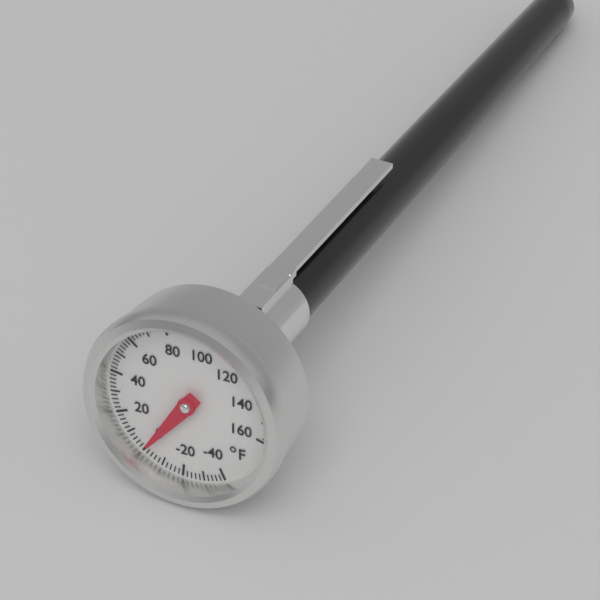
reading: 0 °F
